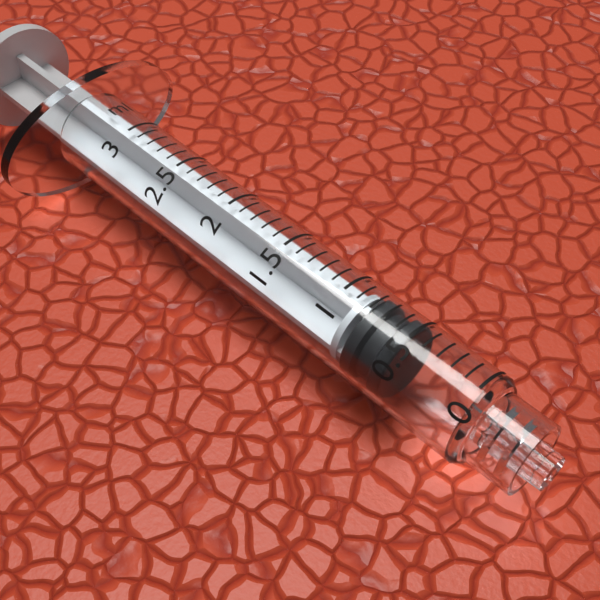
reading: 0.5 ml
